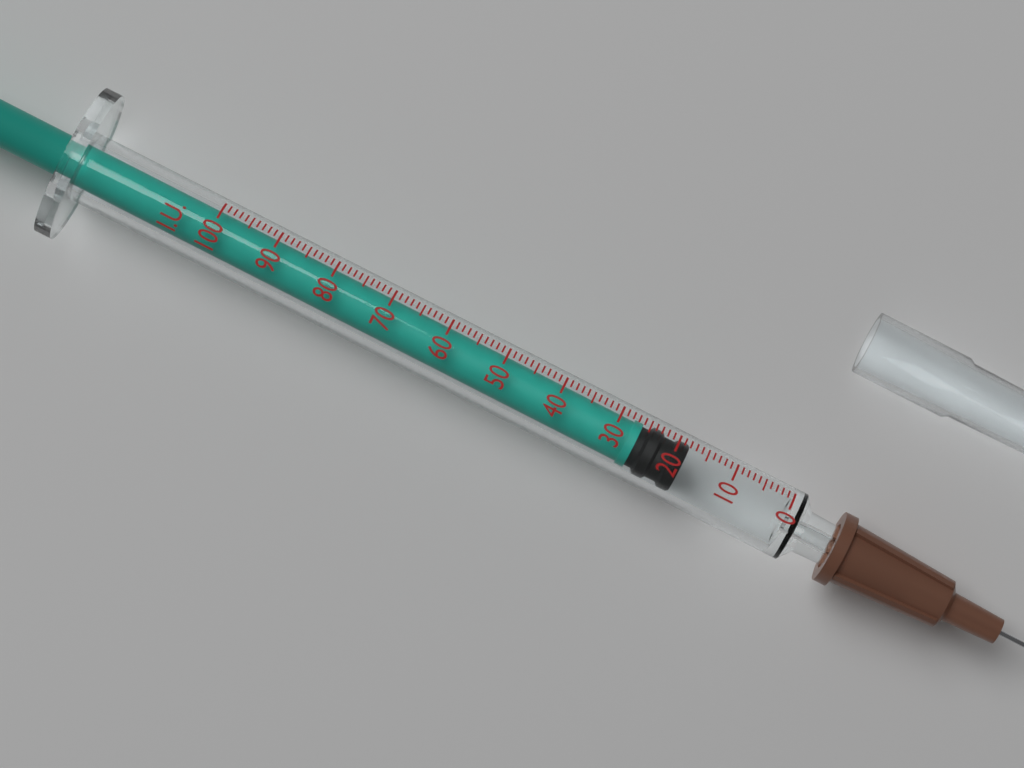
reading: 18 I.U.
